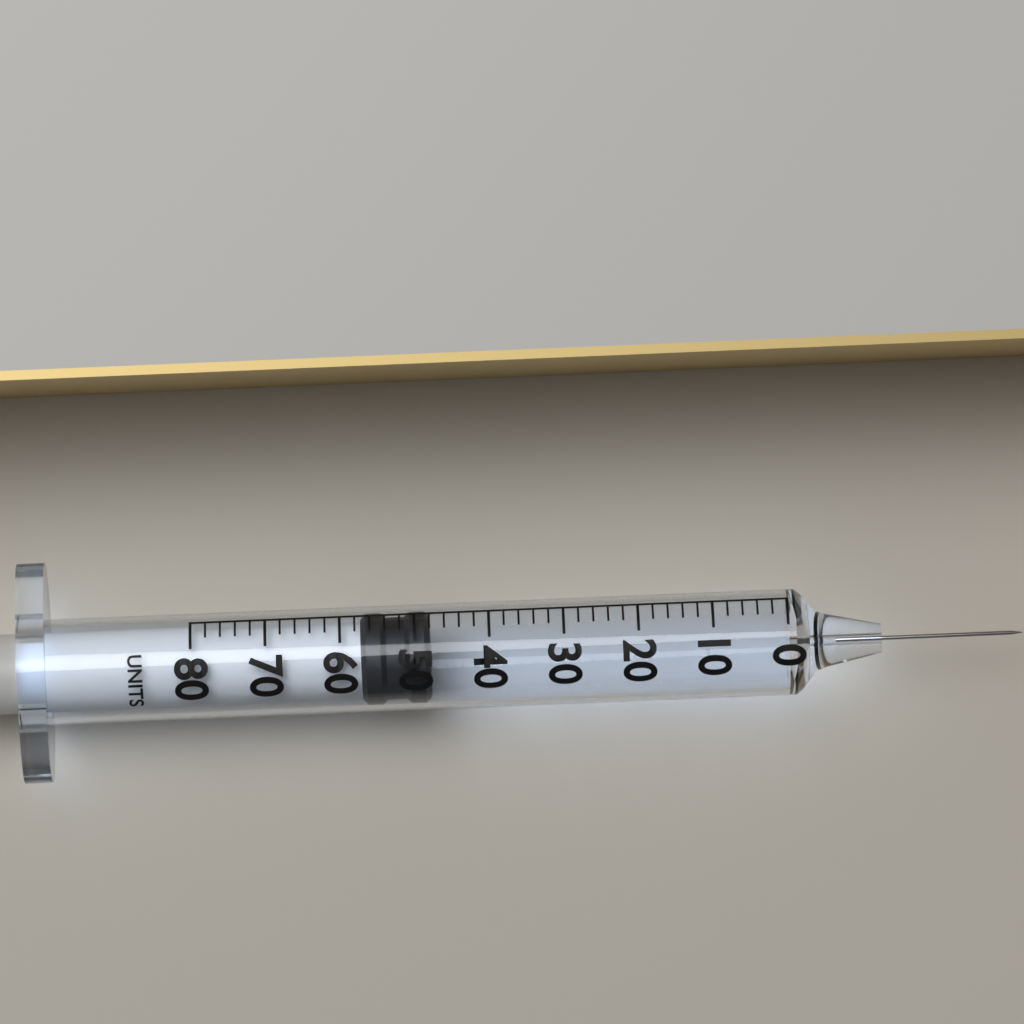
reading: 48 units
